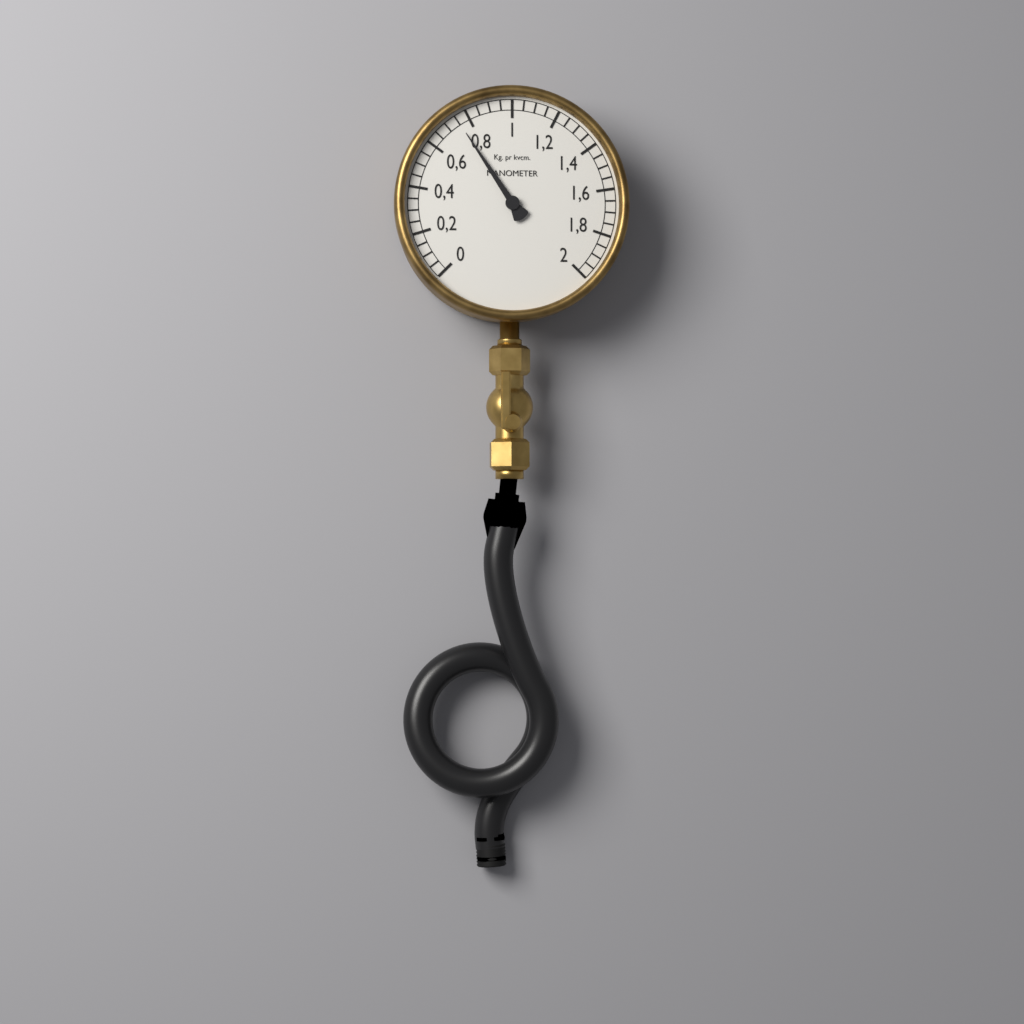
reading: 0.75 kg/cm²
